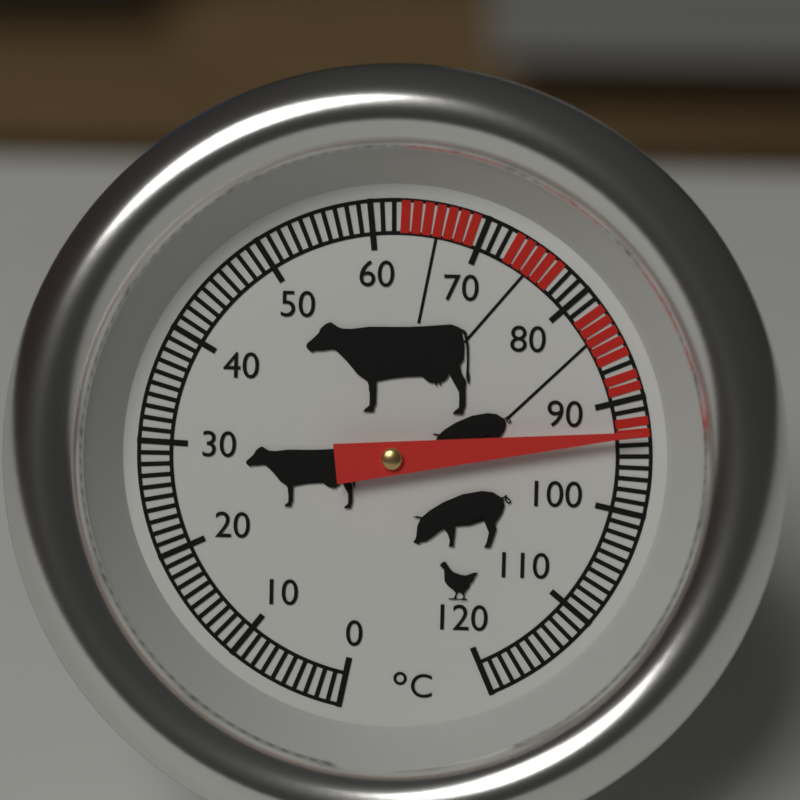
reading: 93 °C
